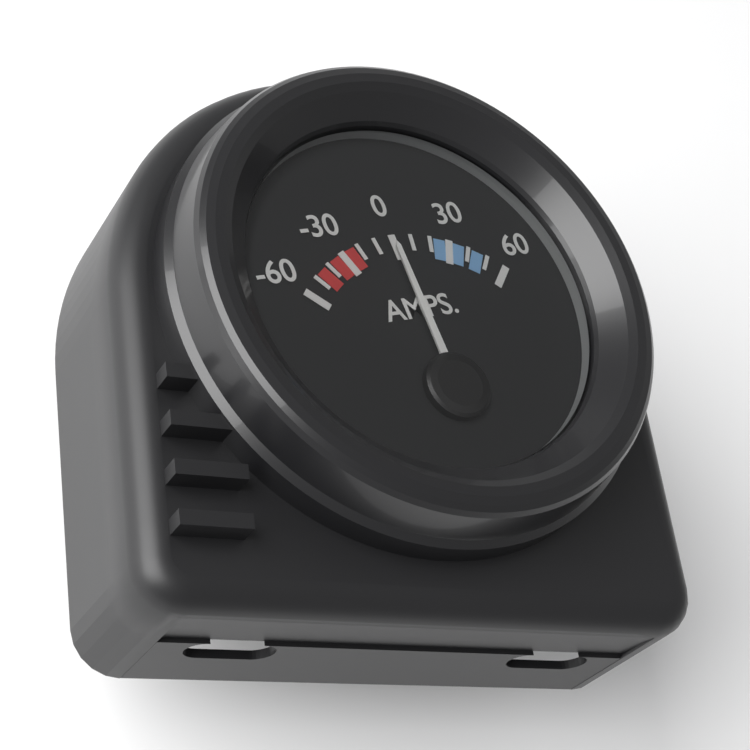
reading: 0 AMPS
